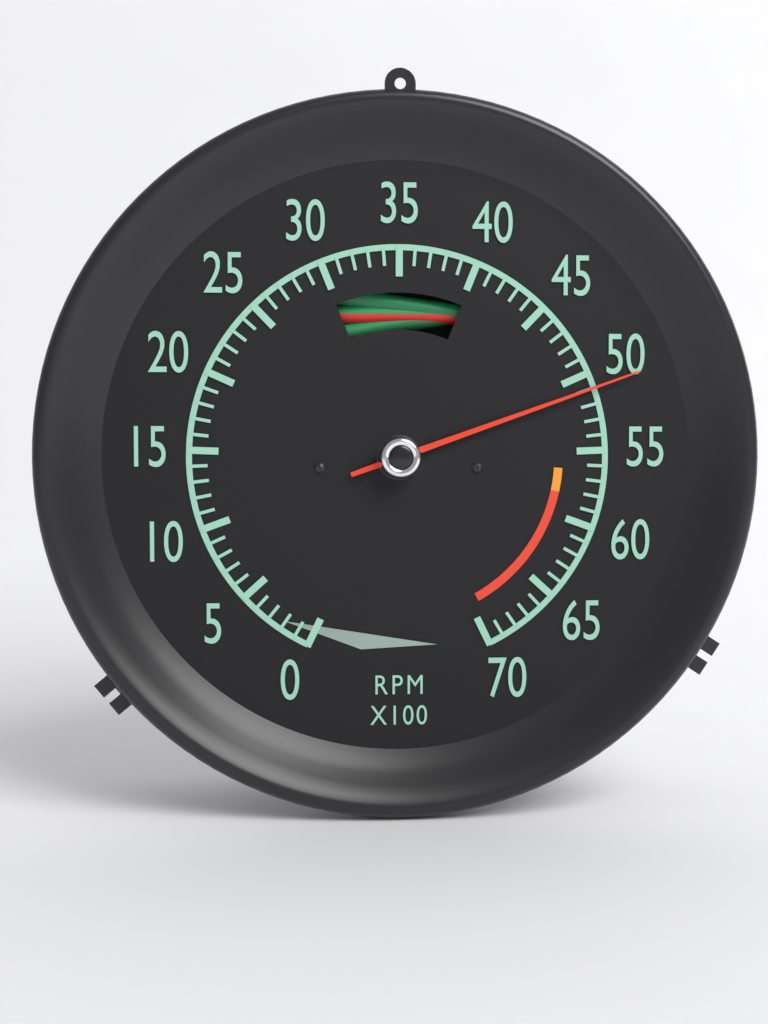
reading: 51 RPM x100
